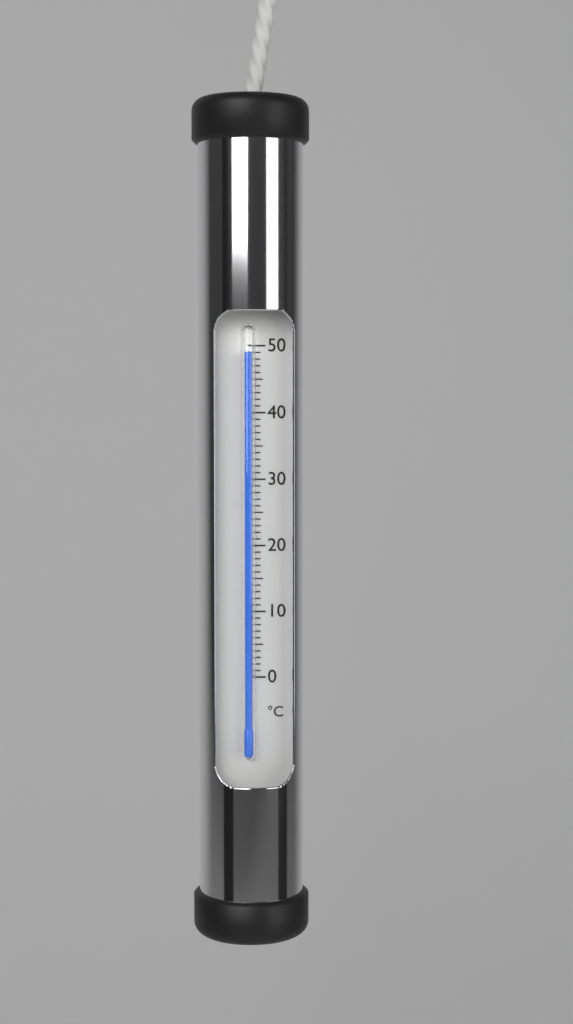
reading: 49 °C
